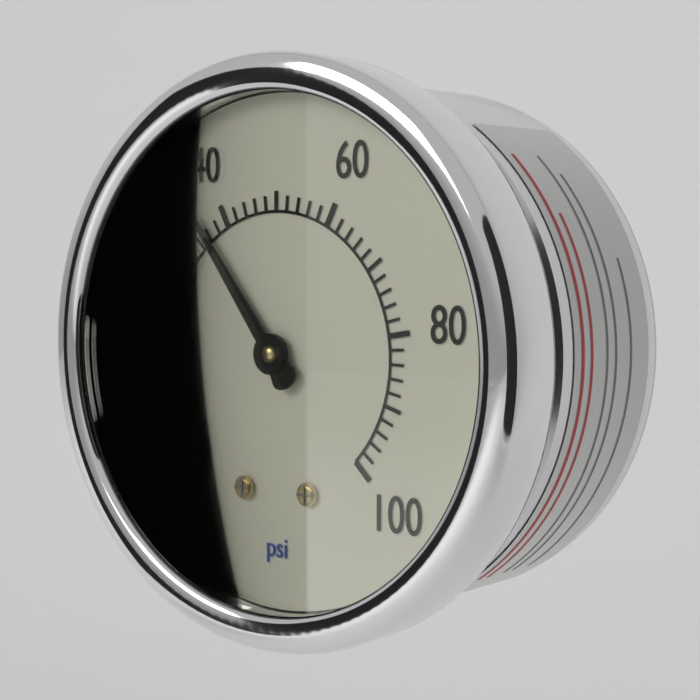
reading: 36 psi
